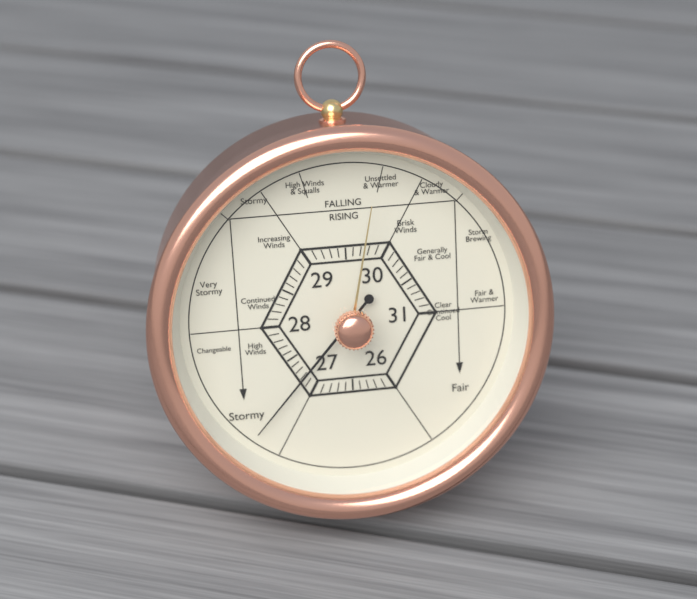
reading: 27.2 (no unit)
